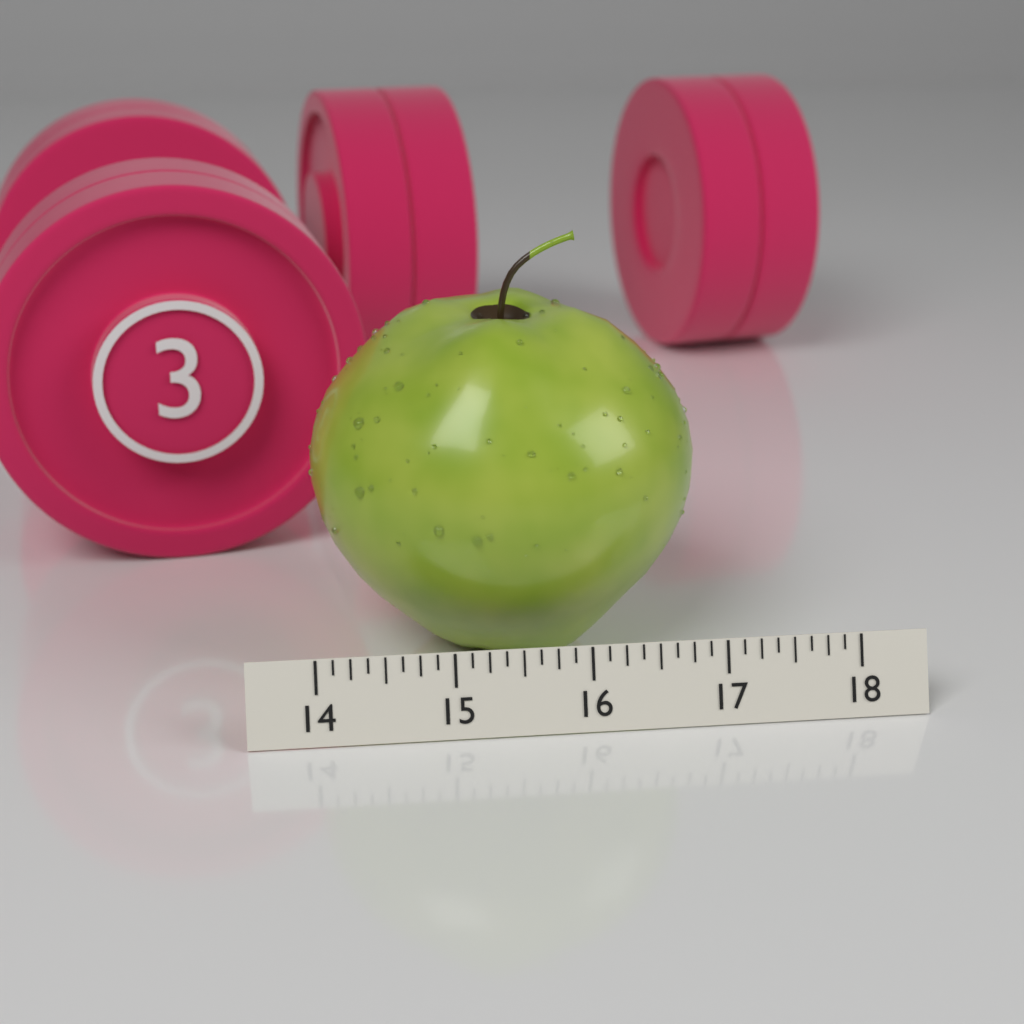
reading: 17.000 (no unit)
